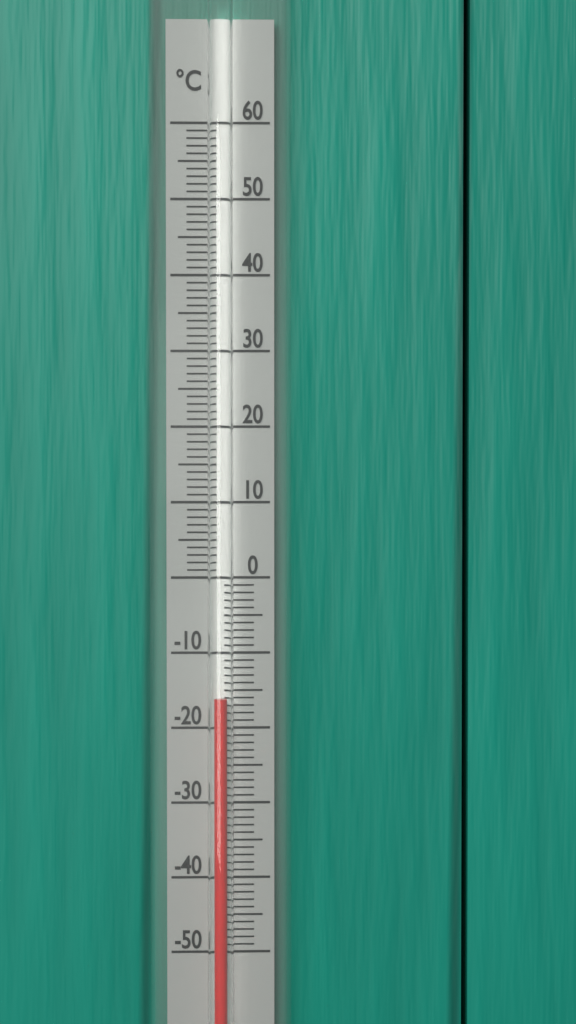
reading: -16 °C
